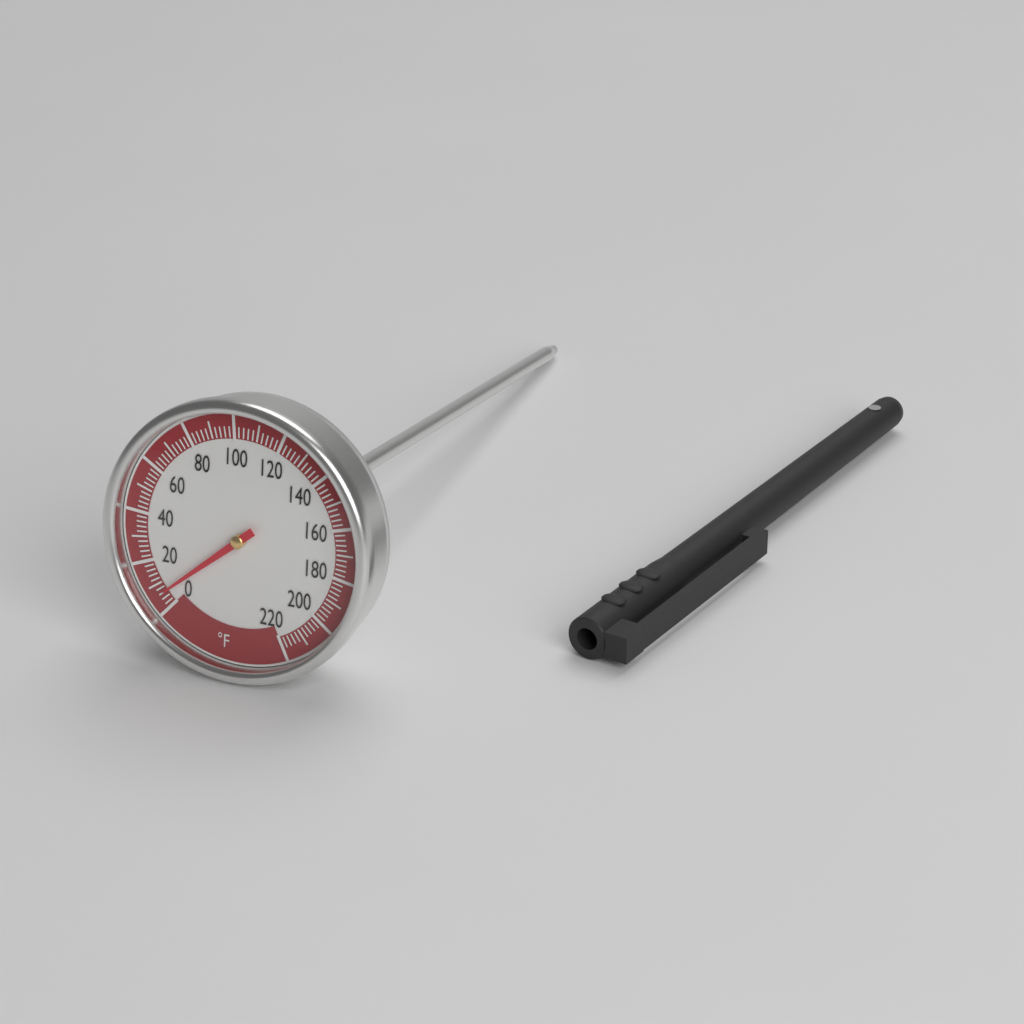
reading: 6 °F
